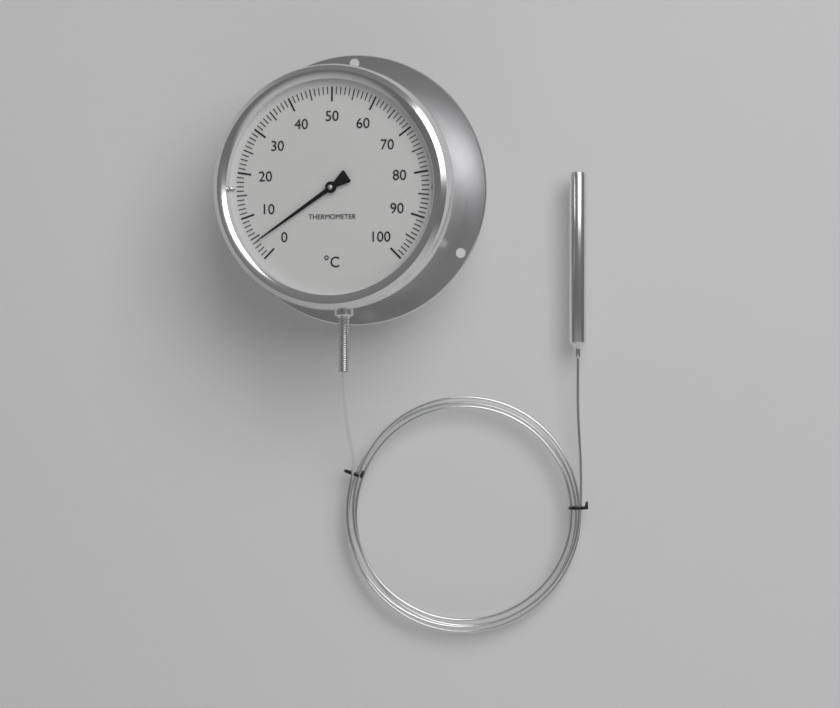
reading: 4 °C
